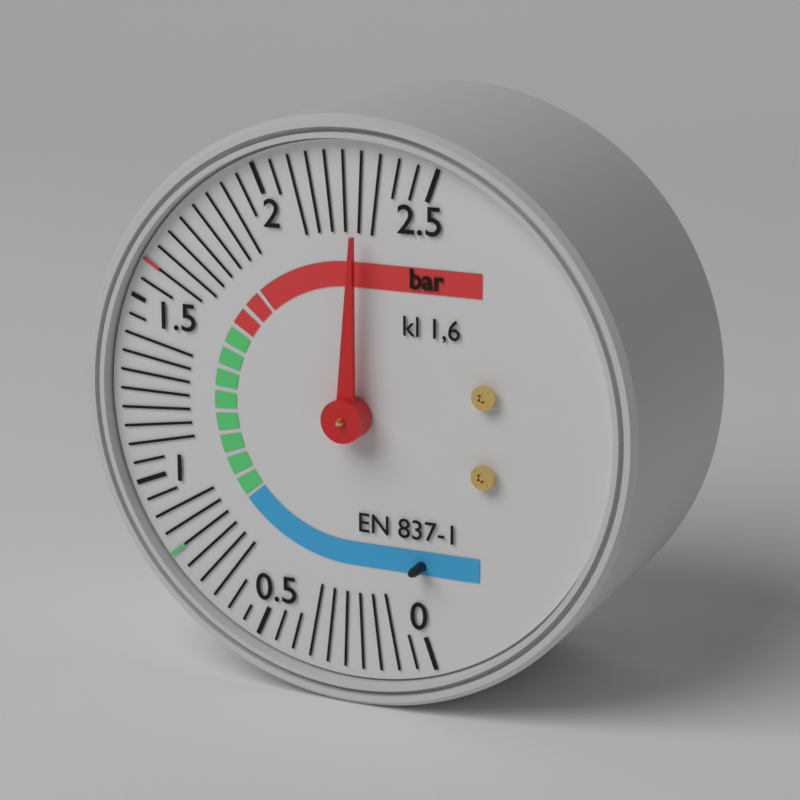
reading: 2.30 bar
